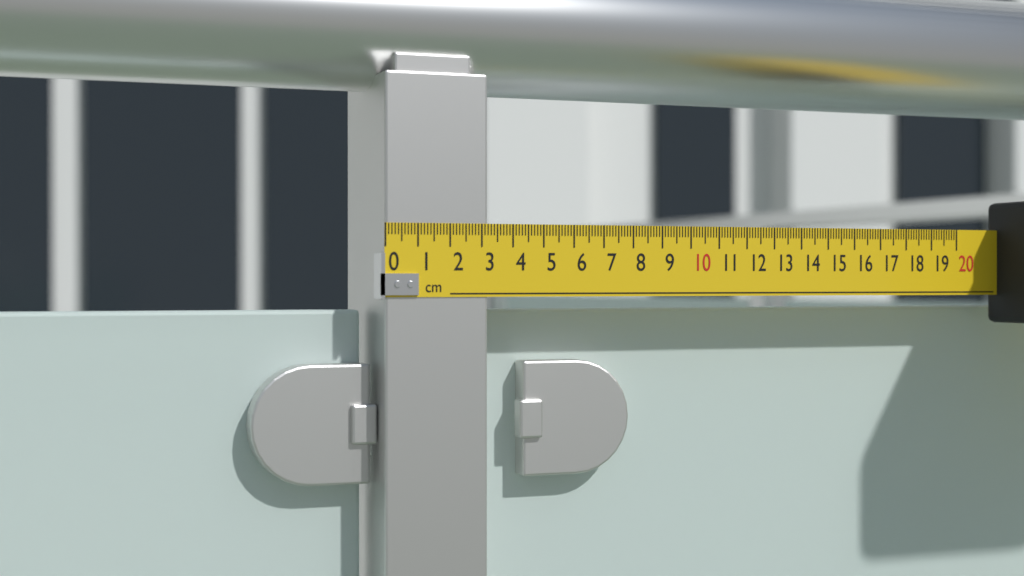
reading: 3.2 cm
